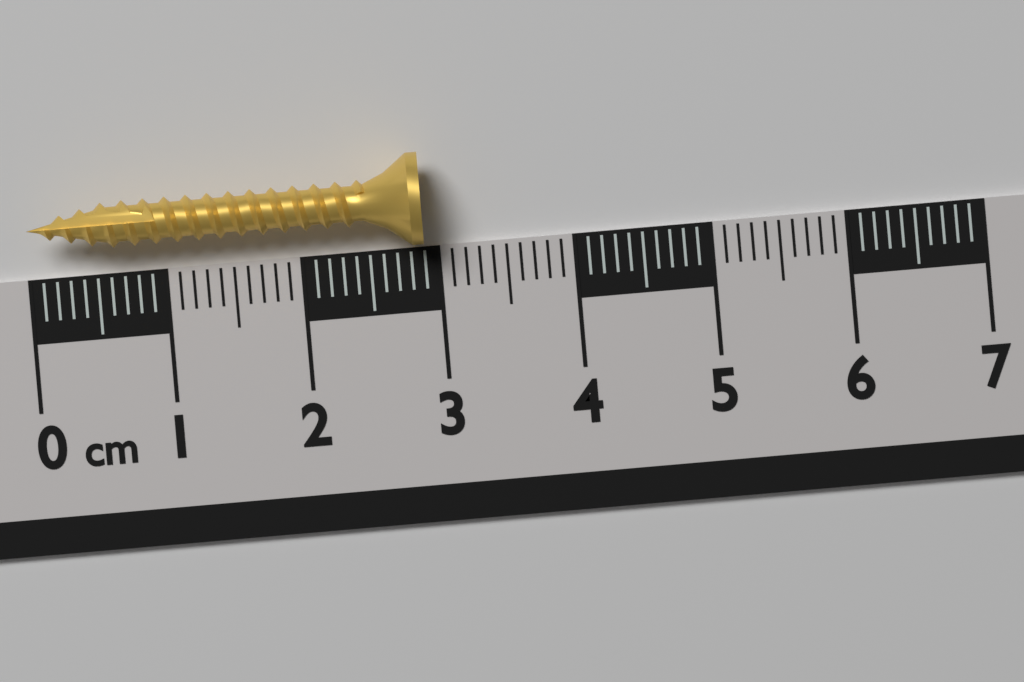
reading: 2.9 cm
